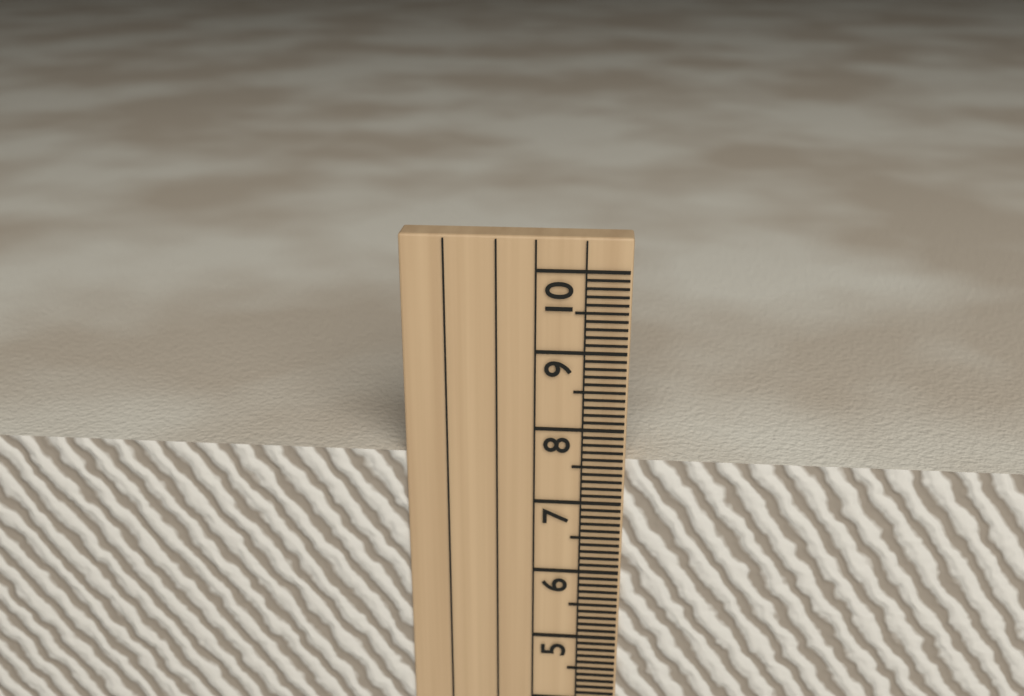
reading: 7.6 cm
